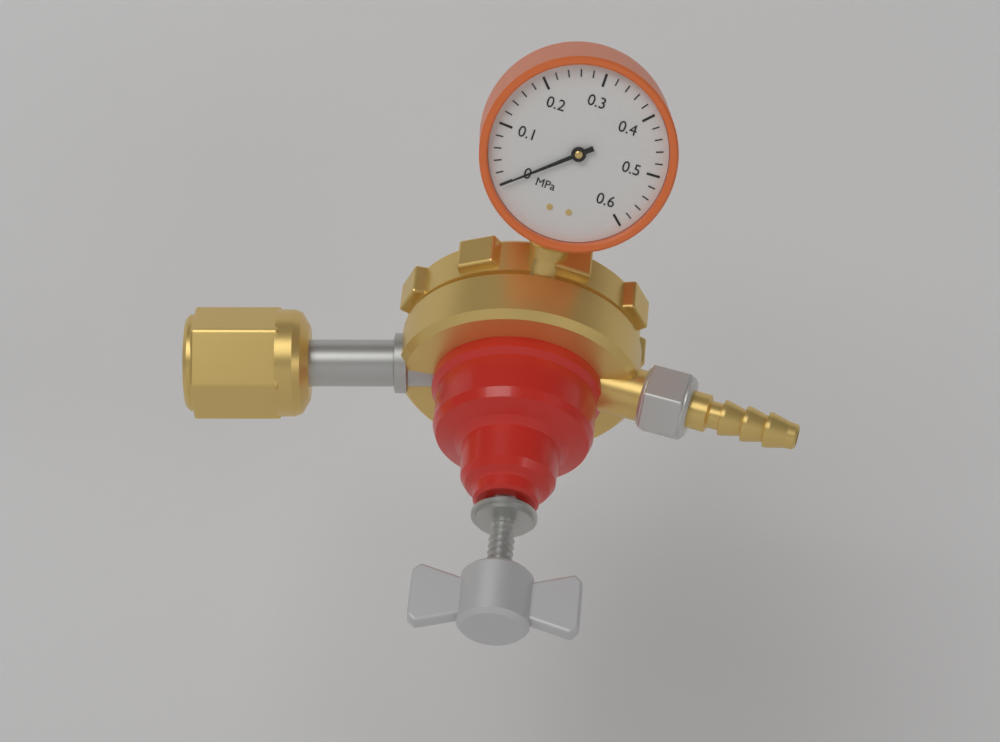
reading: 0.00 MPa
